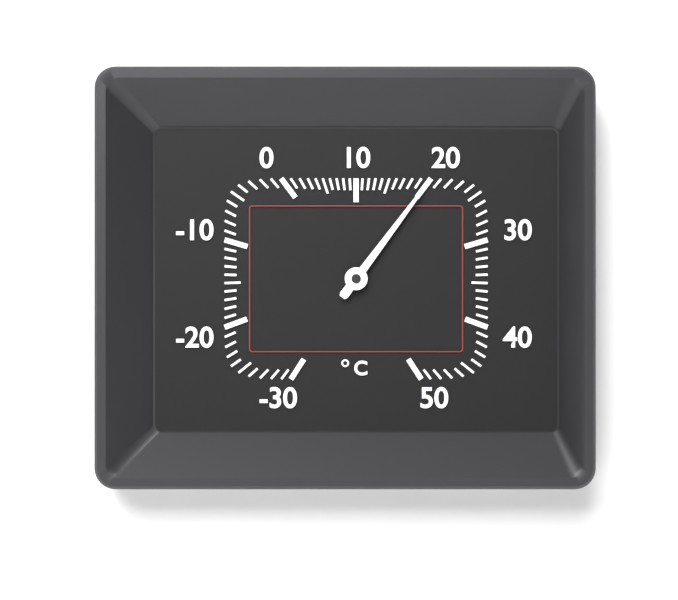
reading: 20 °C
